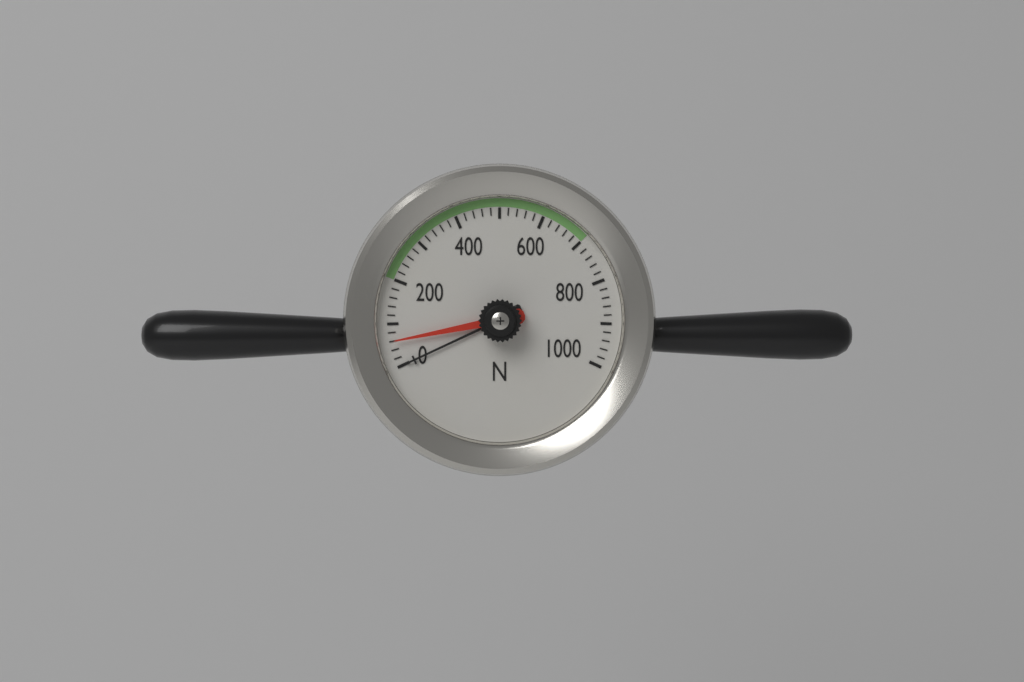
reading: 60 N
